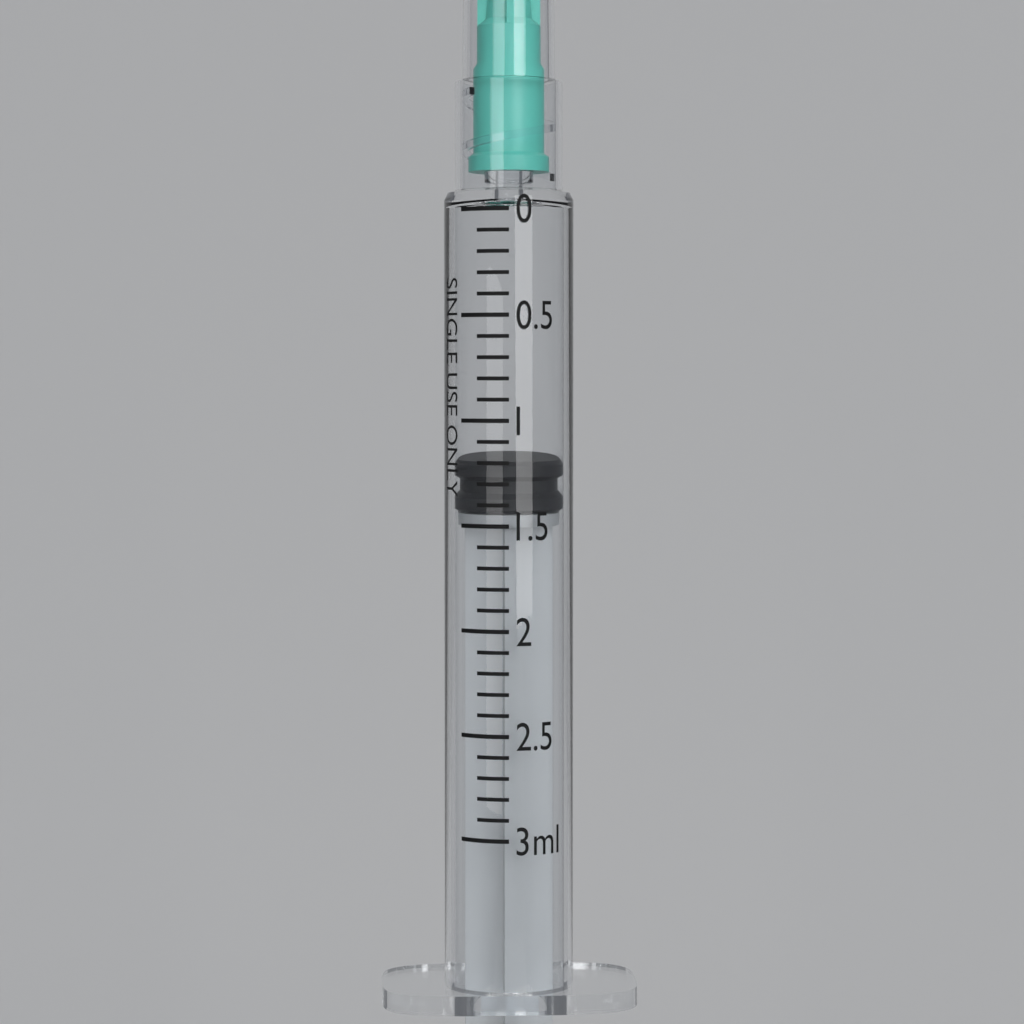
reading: 1.2 ml
